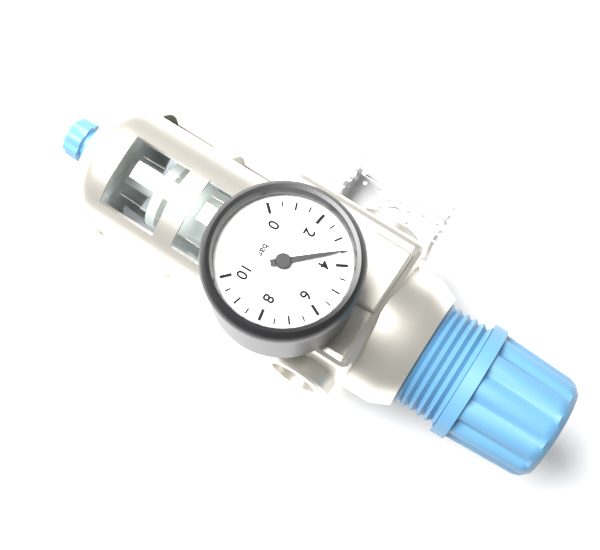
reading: 3.5 bar
